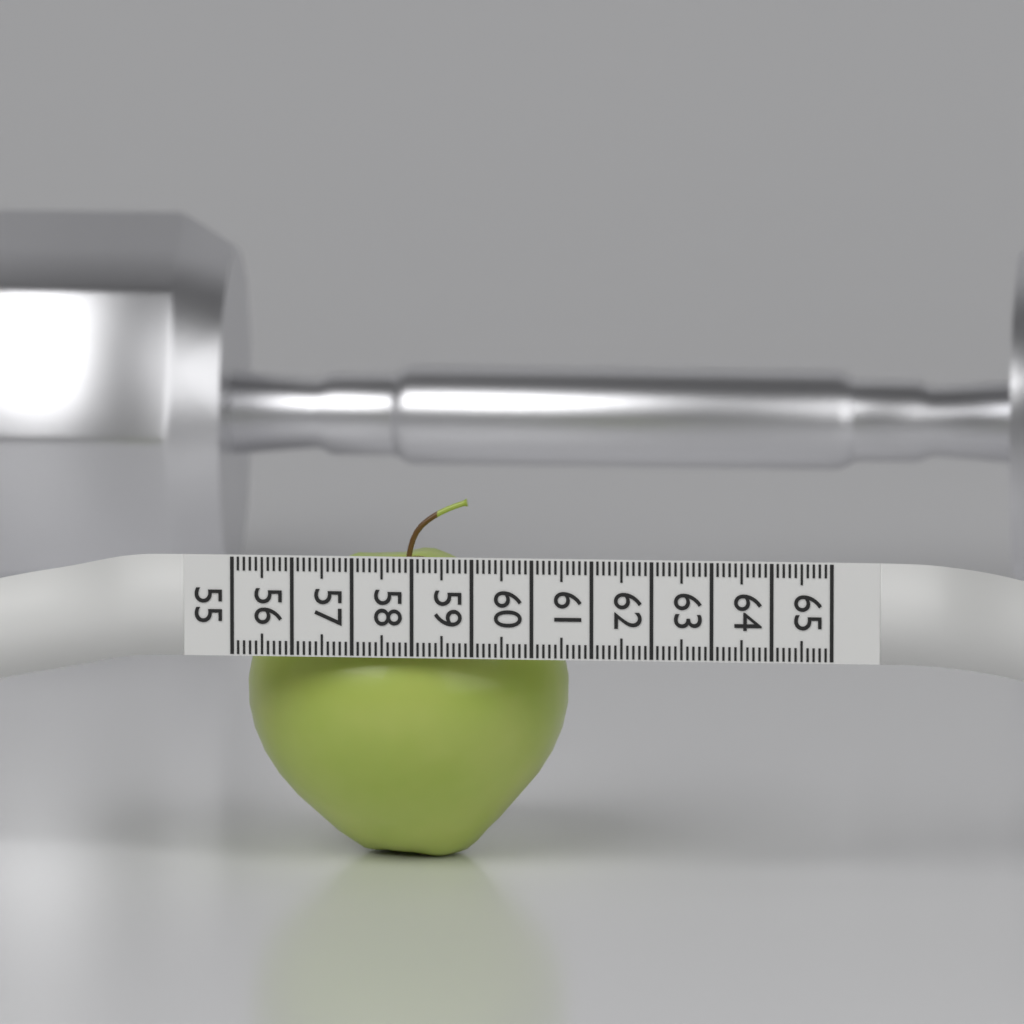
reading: 60.4 (no unit)
